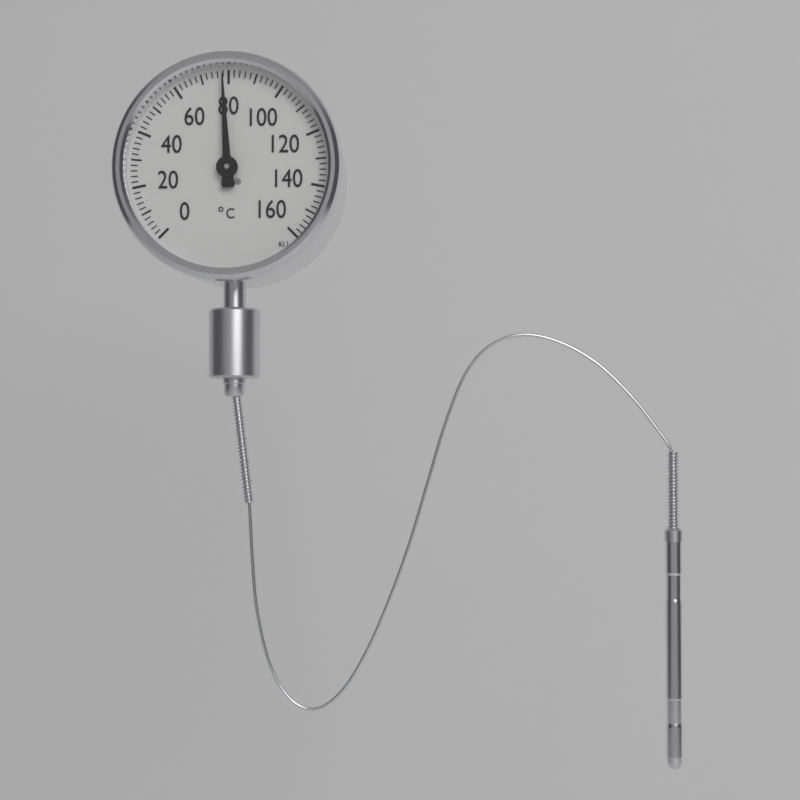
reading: 78 °C
